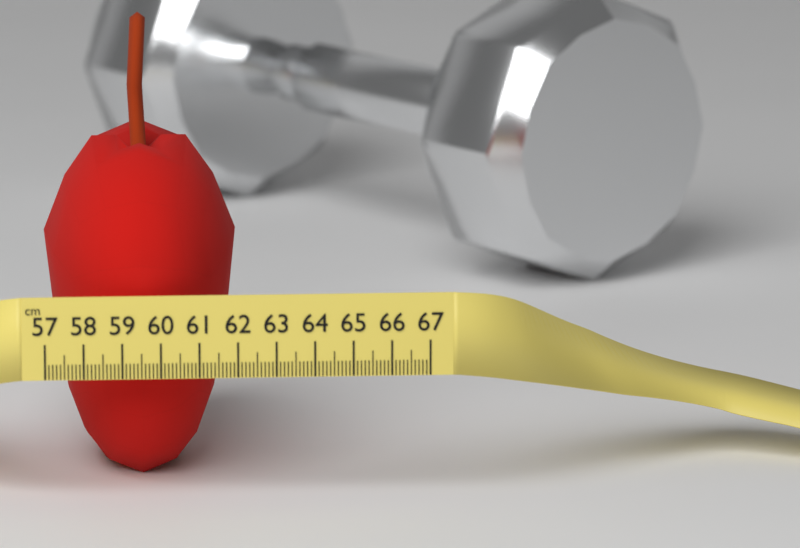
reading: 62.1 cm
